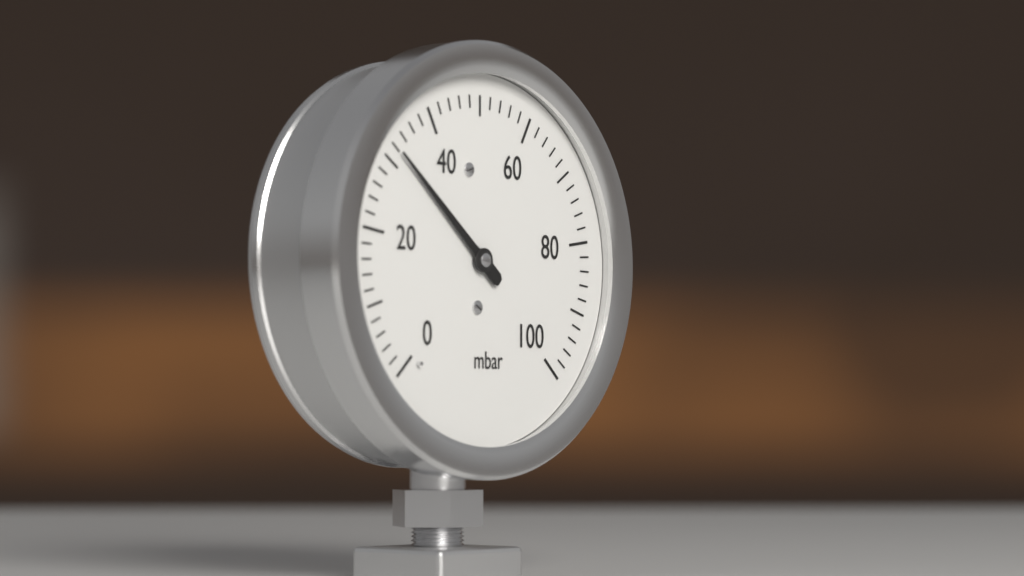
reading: 32 mbar
